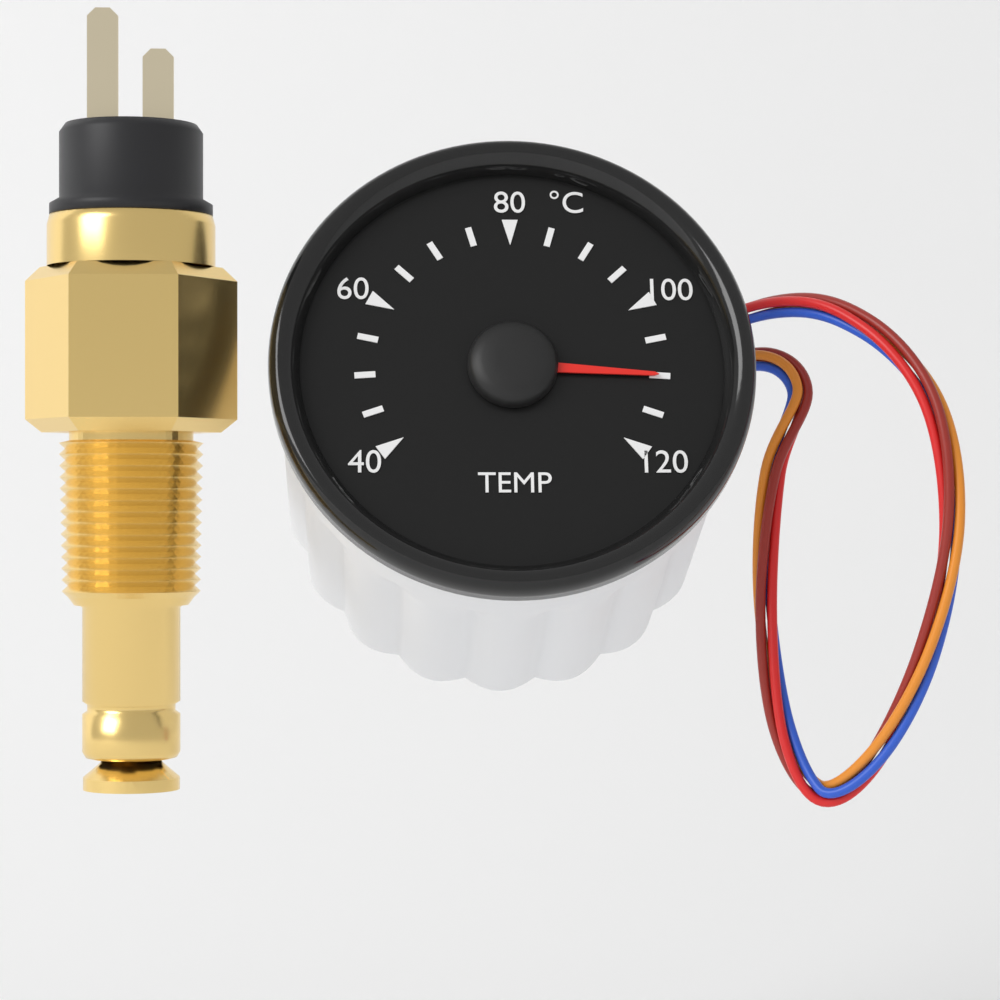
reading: 110 °C
